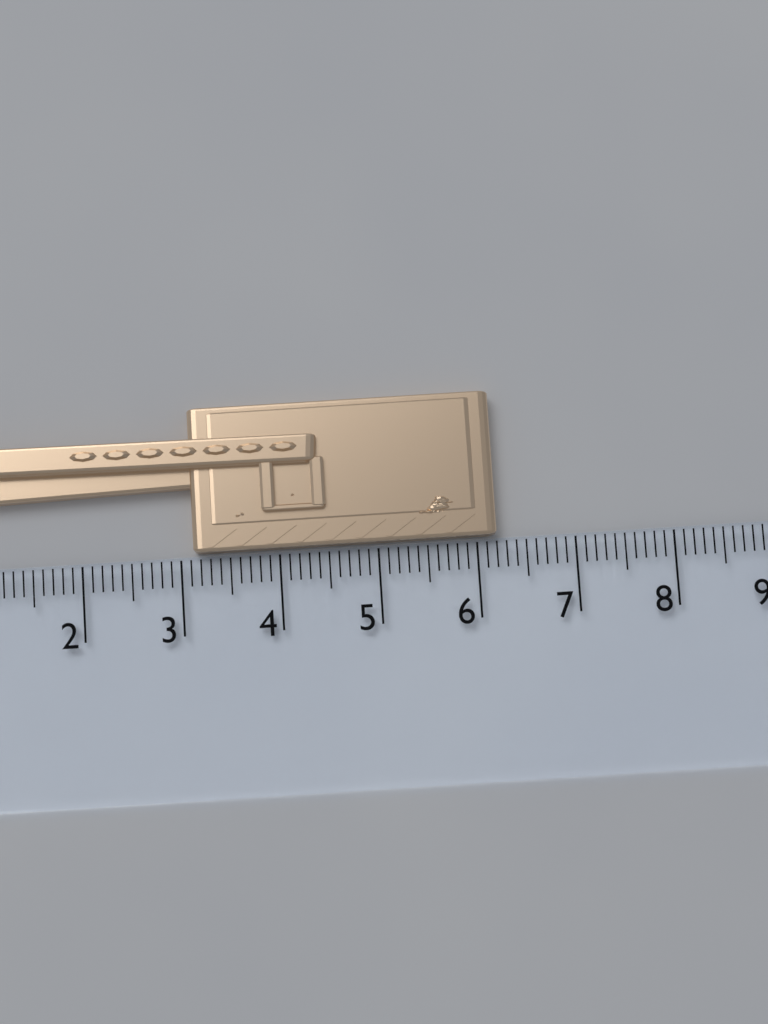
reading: 6.2 cm
